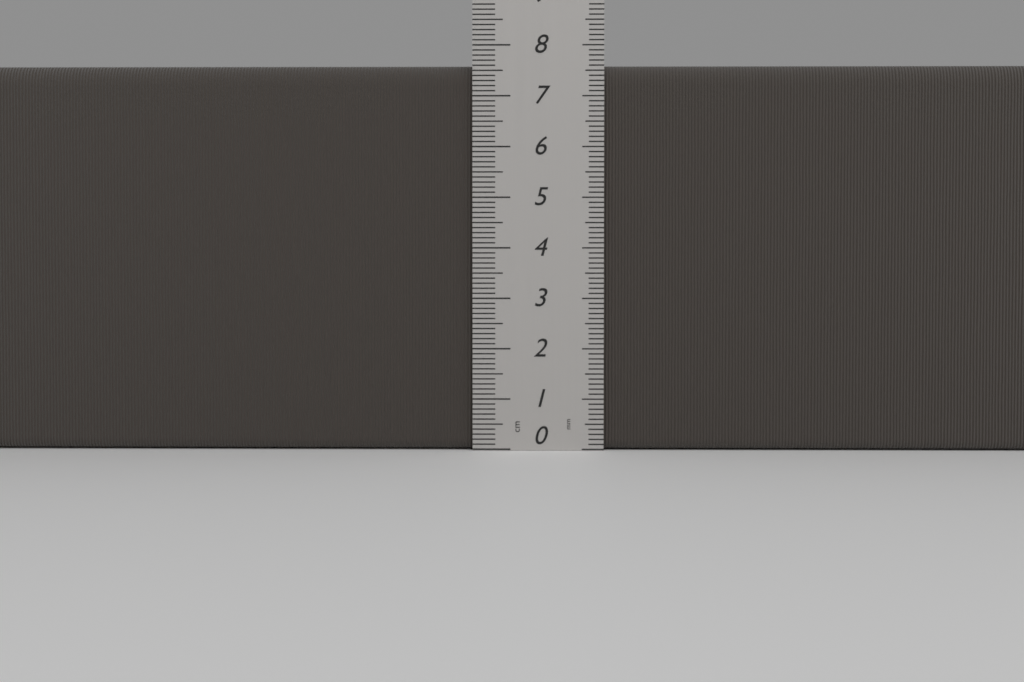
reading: 7.6 cm
